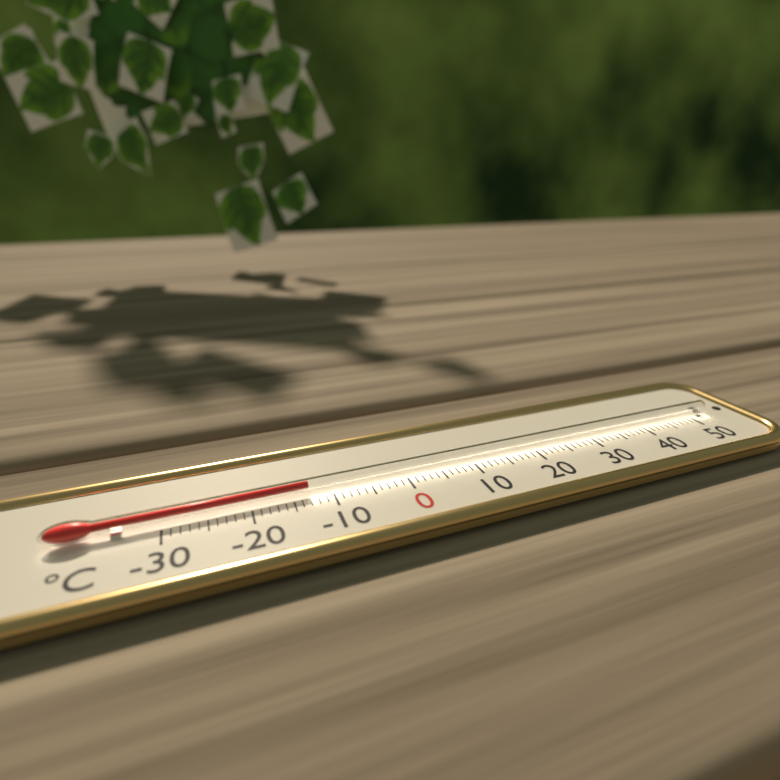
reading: -13 °C
